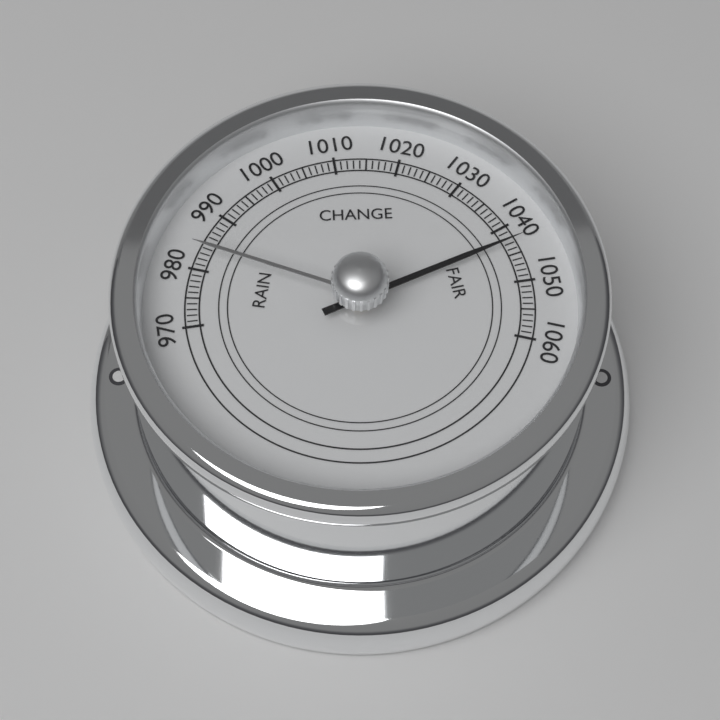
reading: 1043 (no unit)
